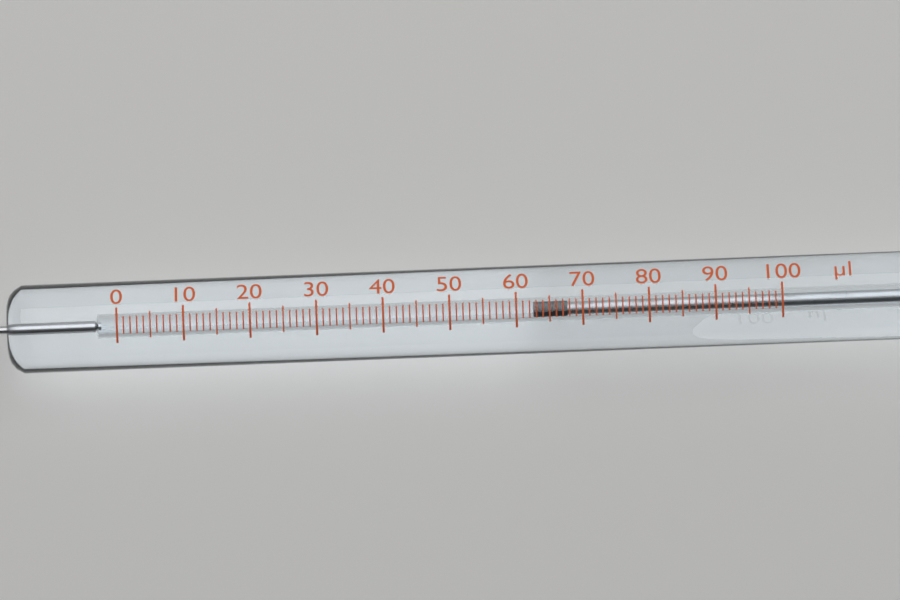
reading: 63 µl
